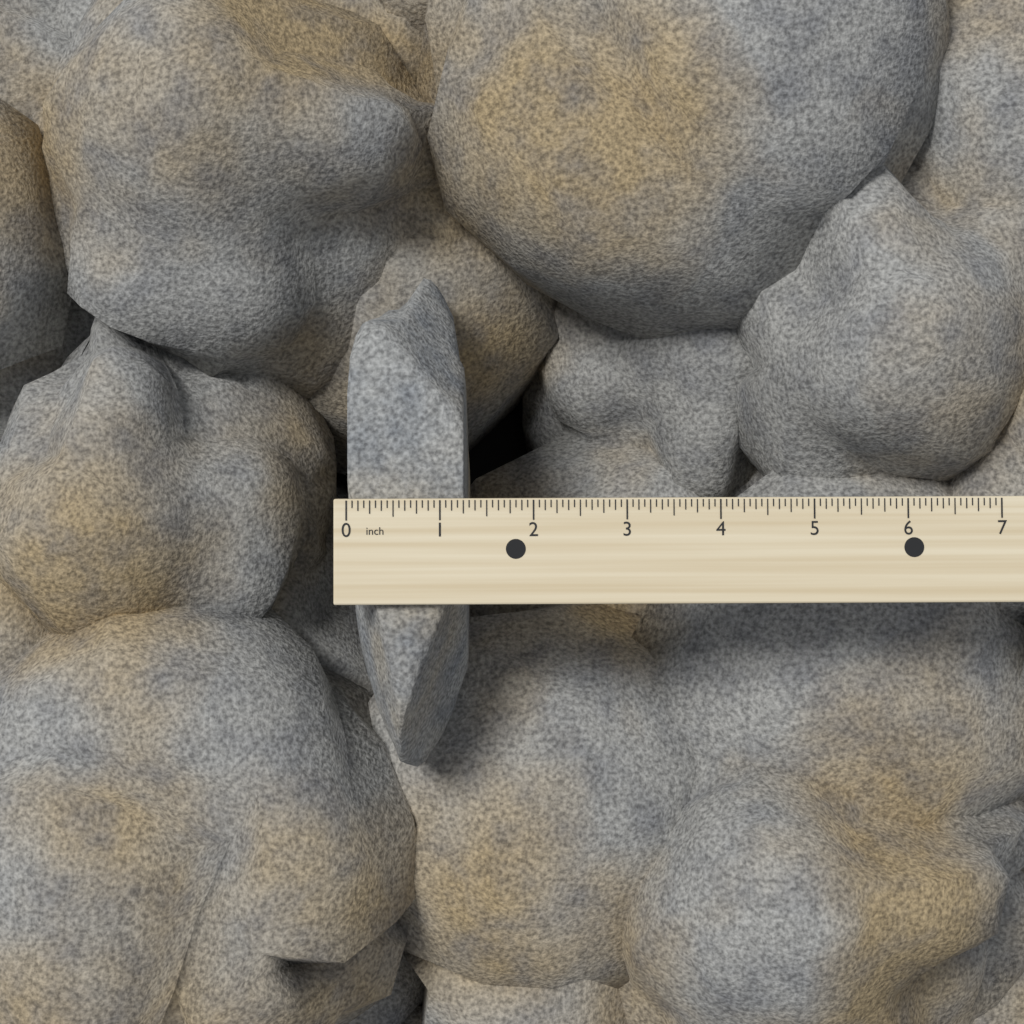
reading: 1.2500 inch
